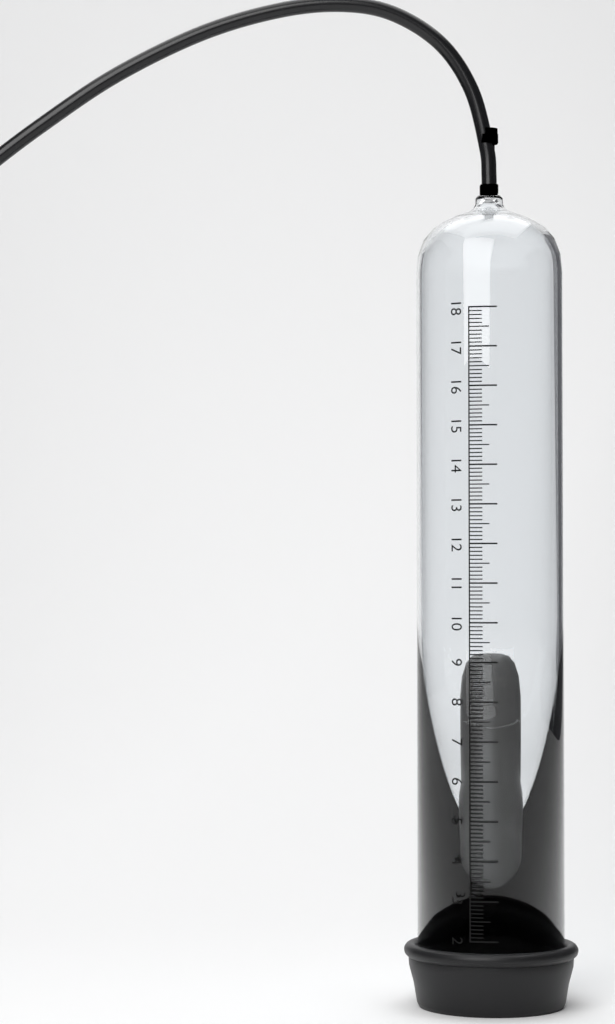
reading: 9.3 (no unit)
